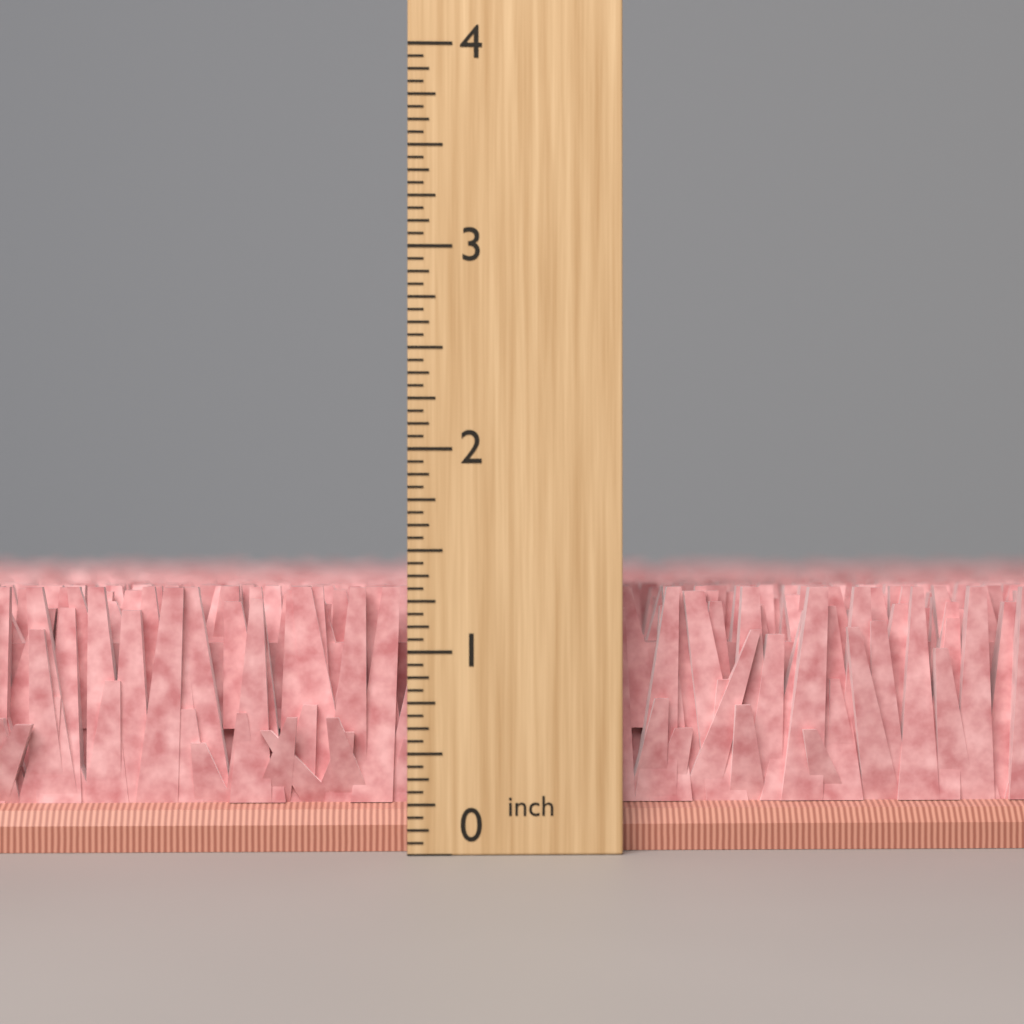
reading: 1.3125 inch
